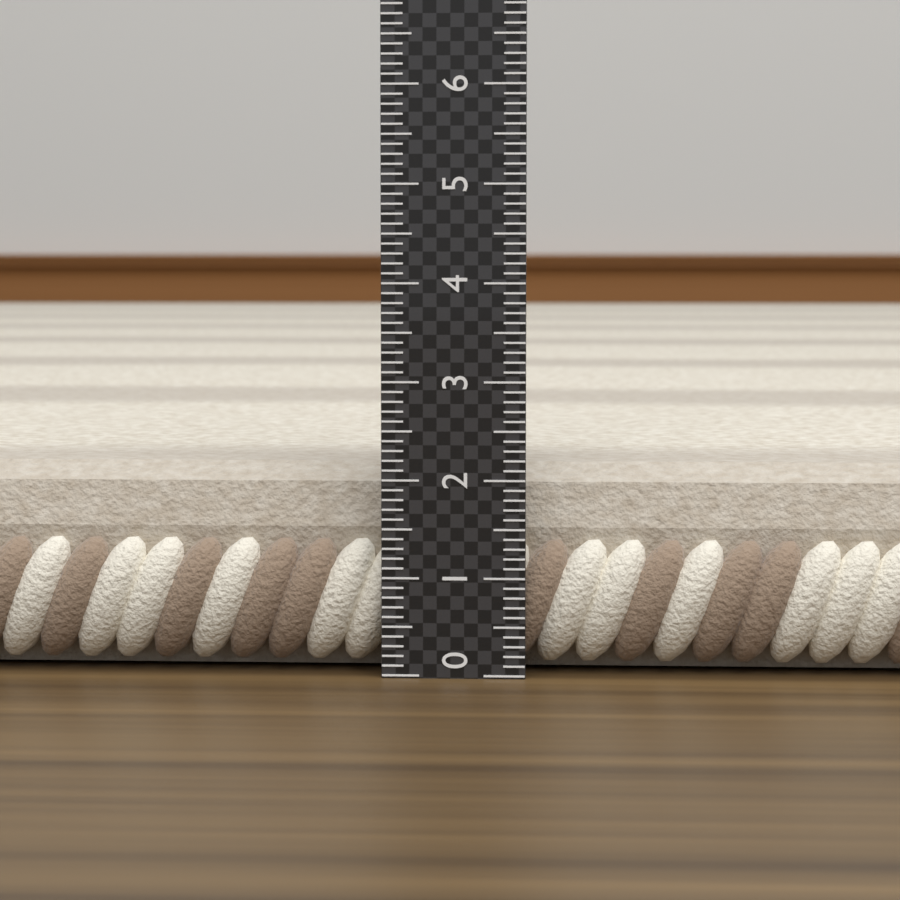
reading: 2.1 (no unit)
